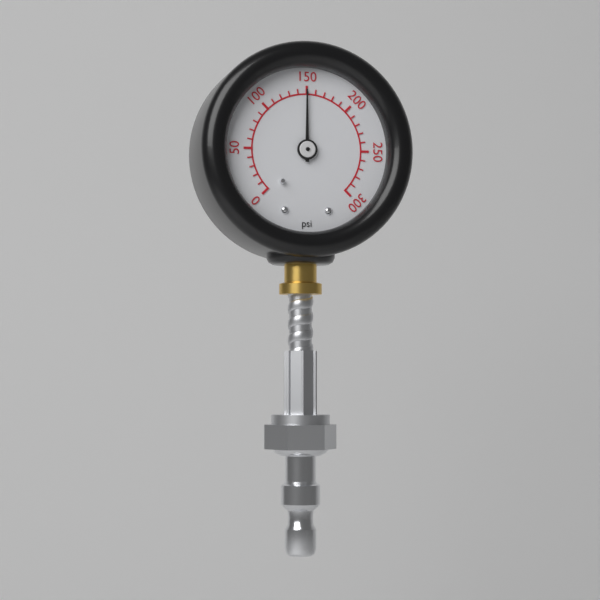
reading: 150 psi
